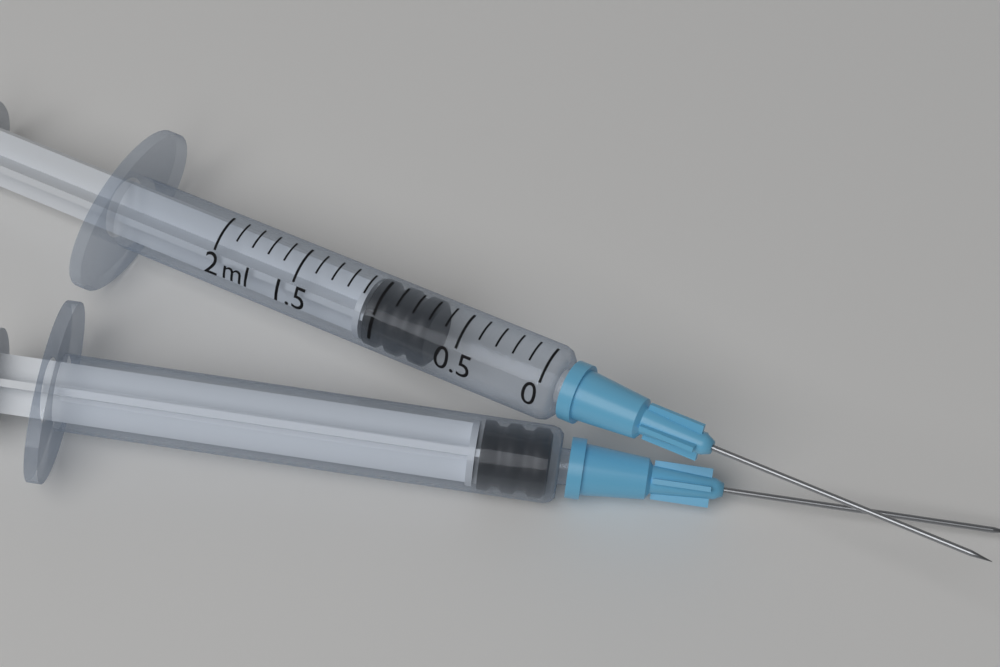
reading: 0.7 ml
